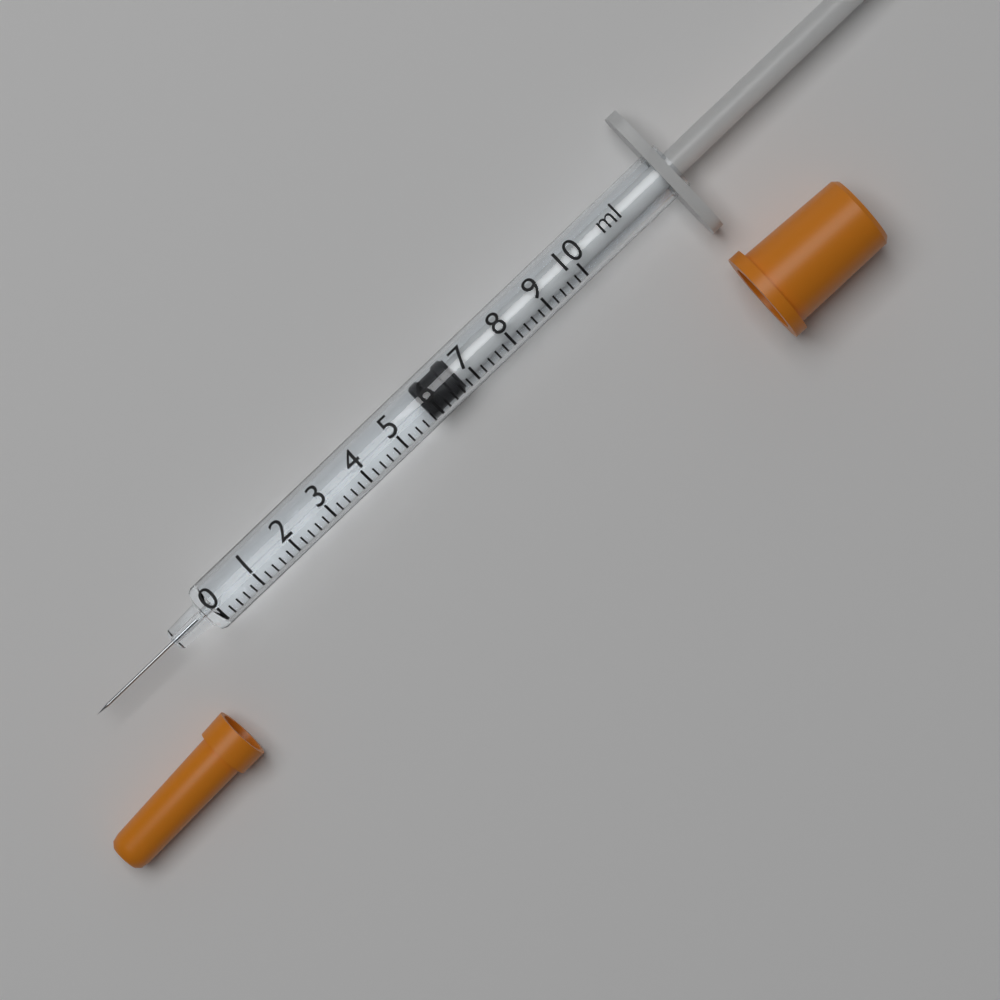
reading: 5.8 ml
